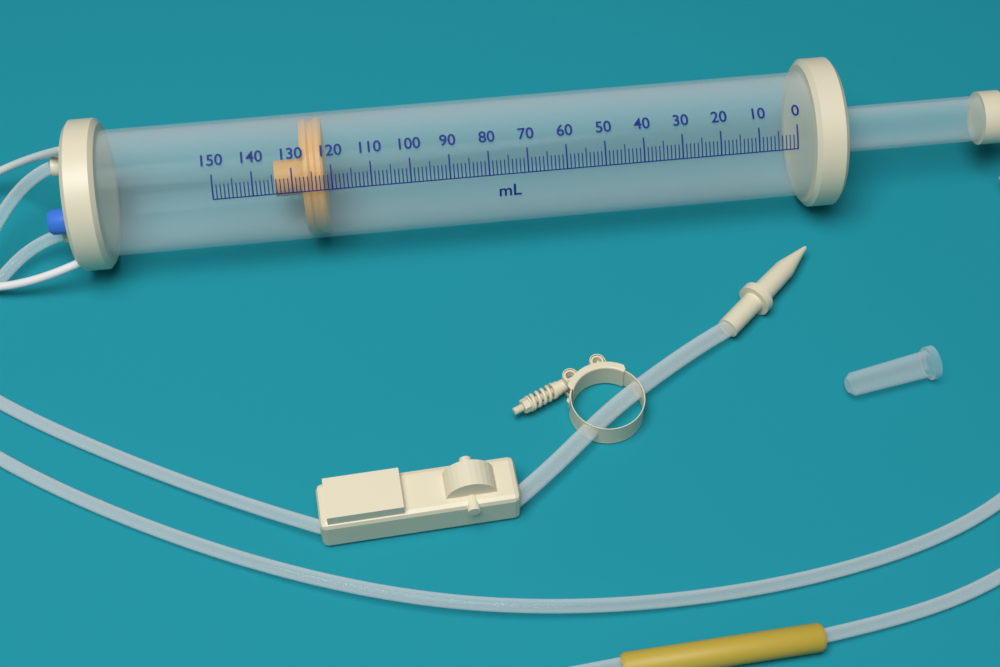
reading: 122 ml
